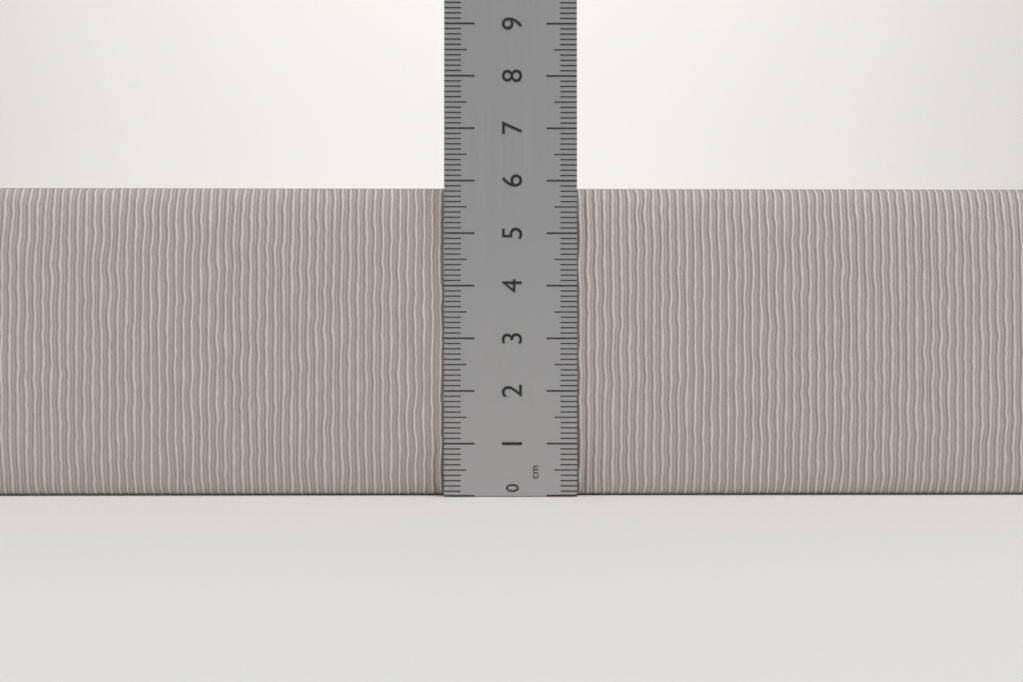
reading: 5.9 cm
